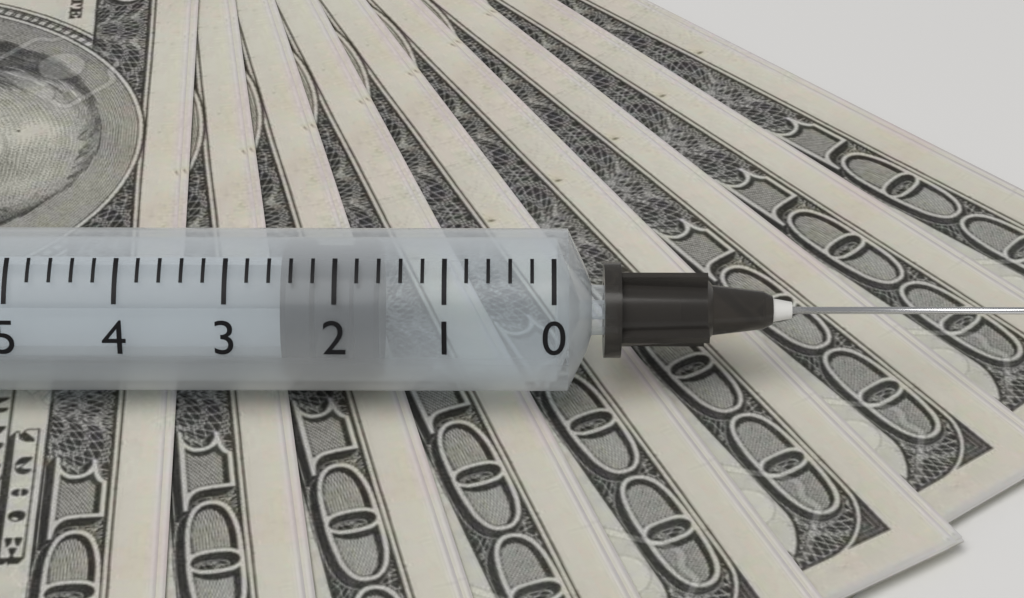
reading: 1.6 ml
